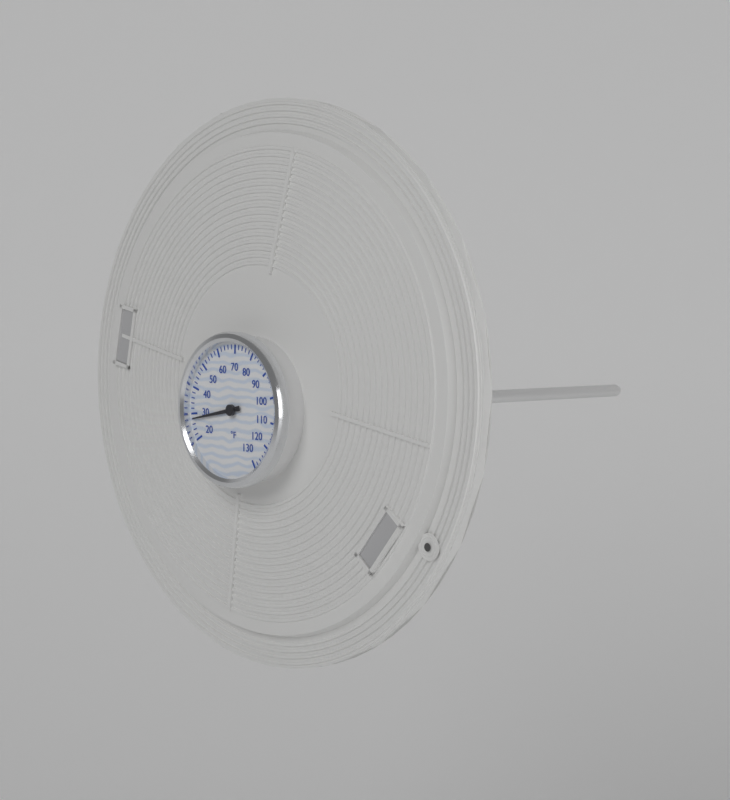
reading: 28 °F
